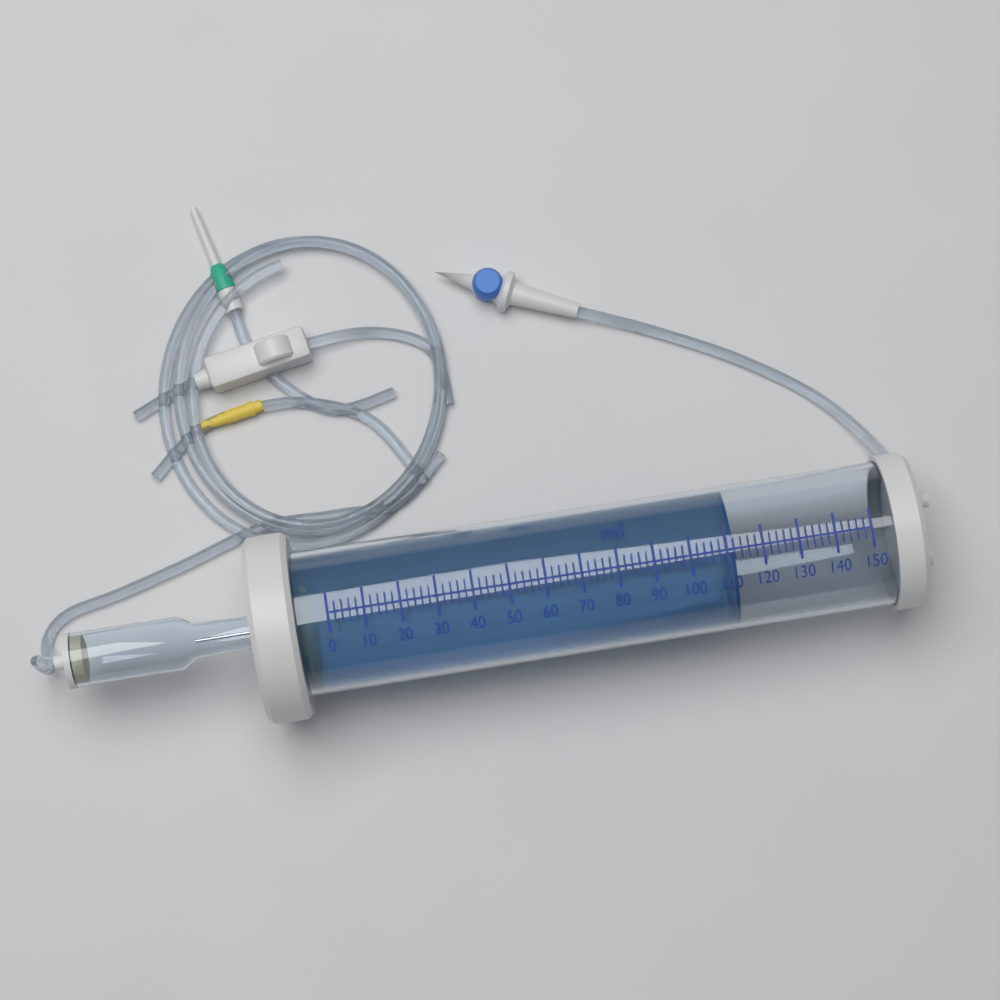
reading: 112 ml
